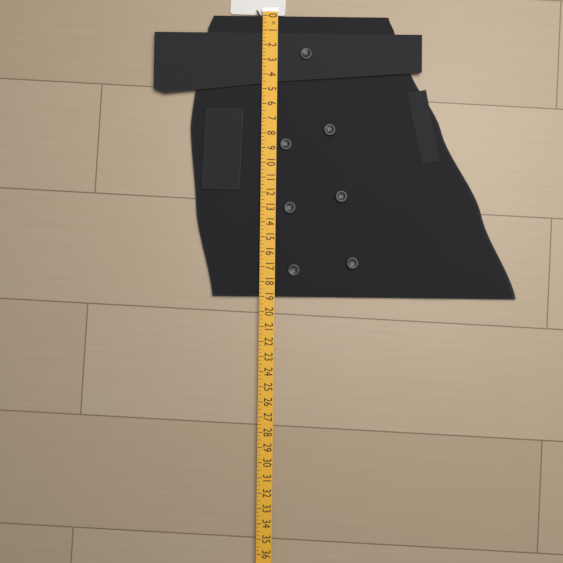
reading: 19.00 in
